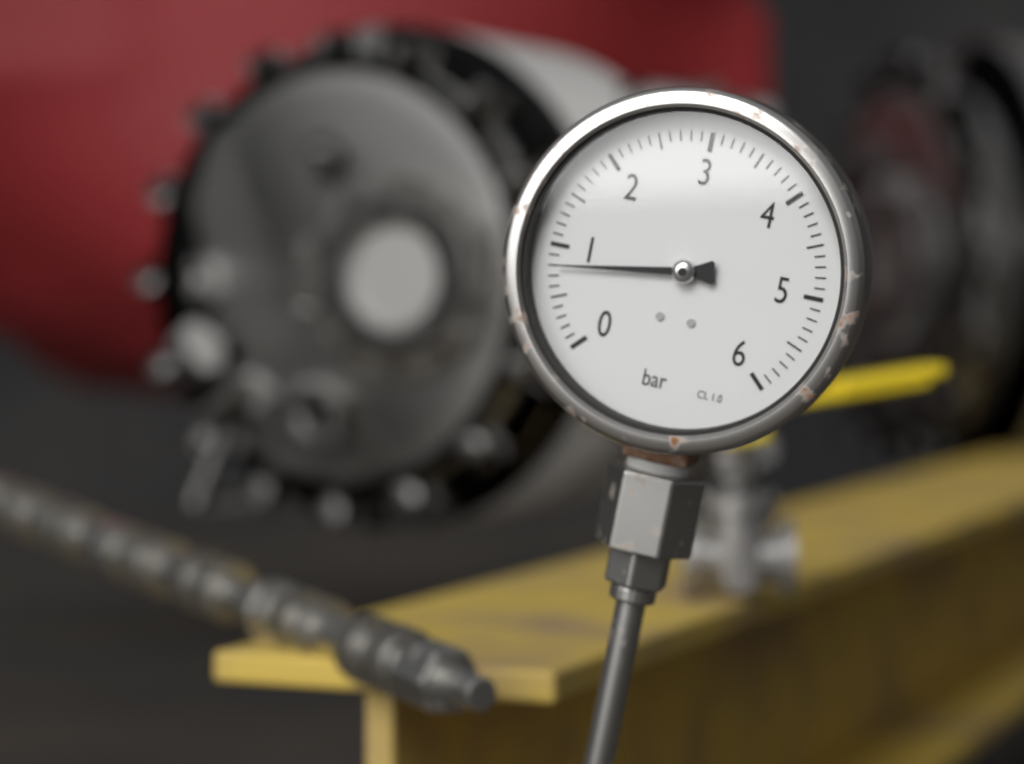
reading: 0.8 bar
